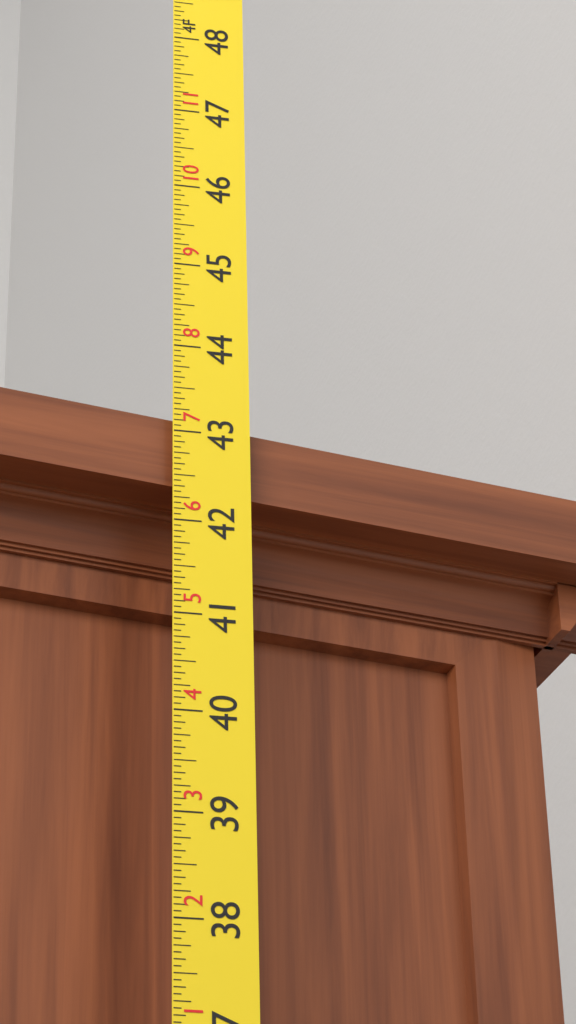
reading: 43.1875 in
